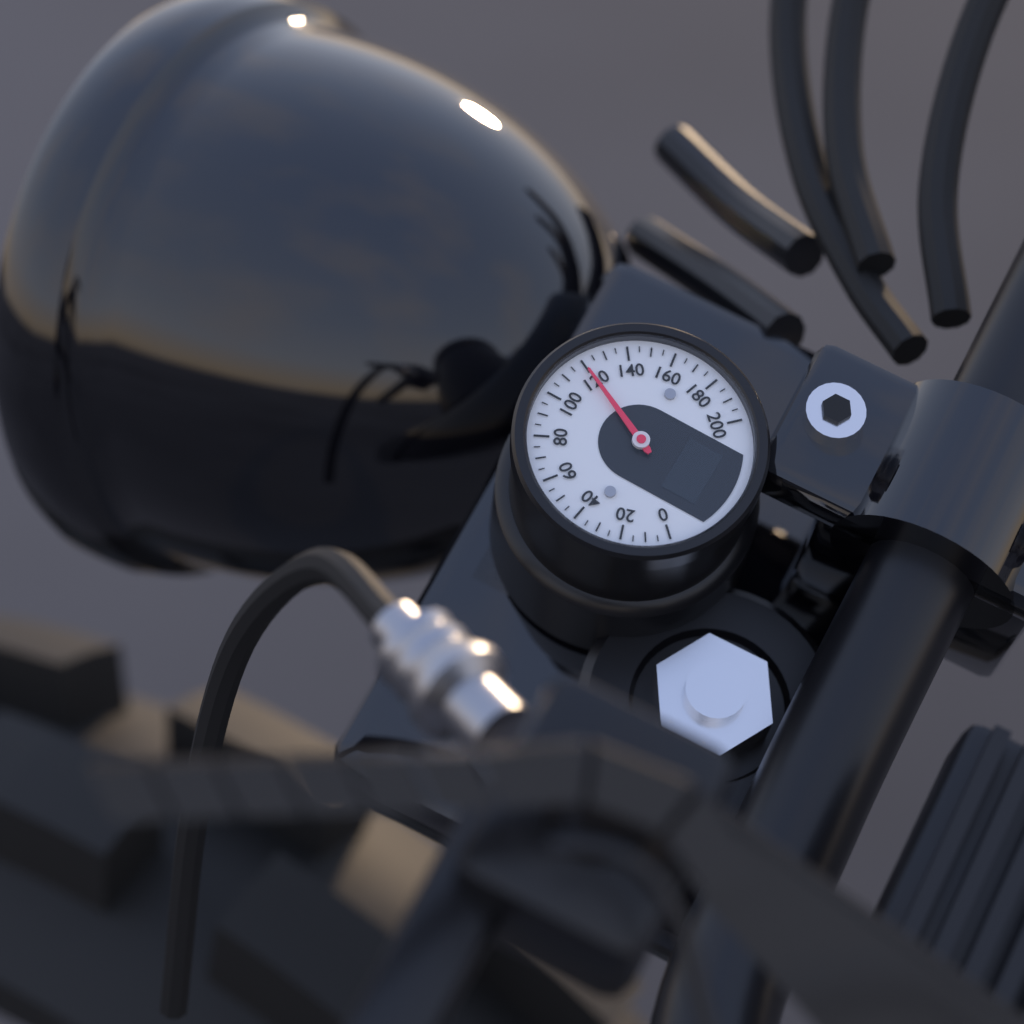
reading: 120 (no unit)
